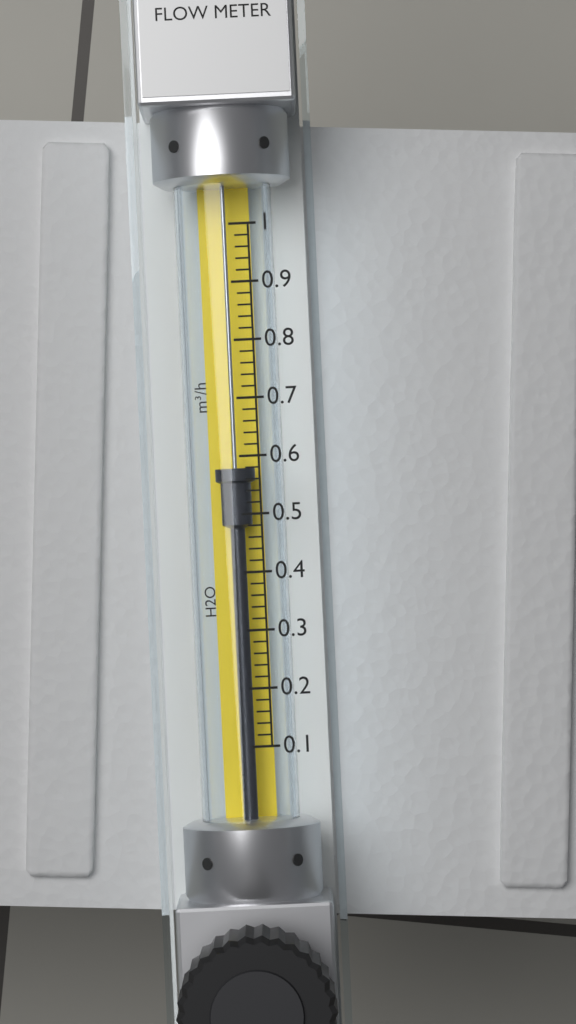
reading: 0.58 m³/h
